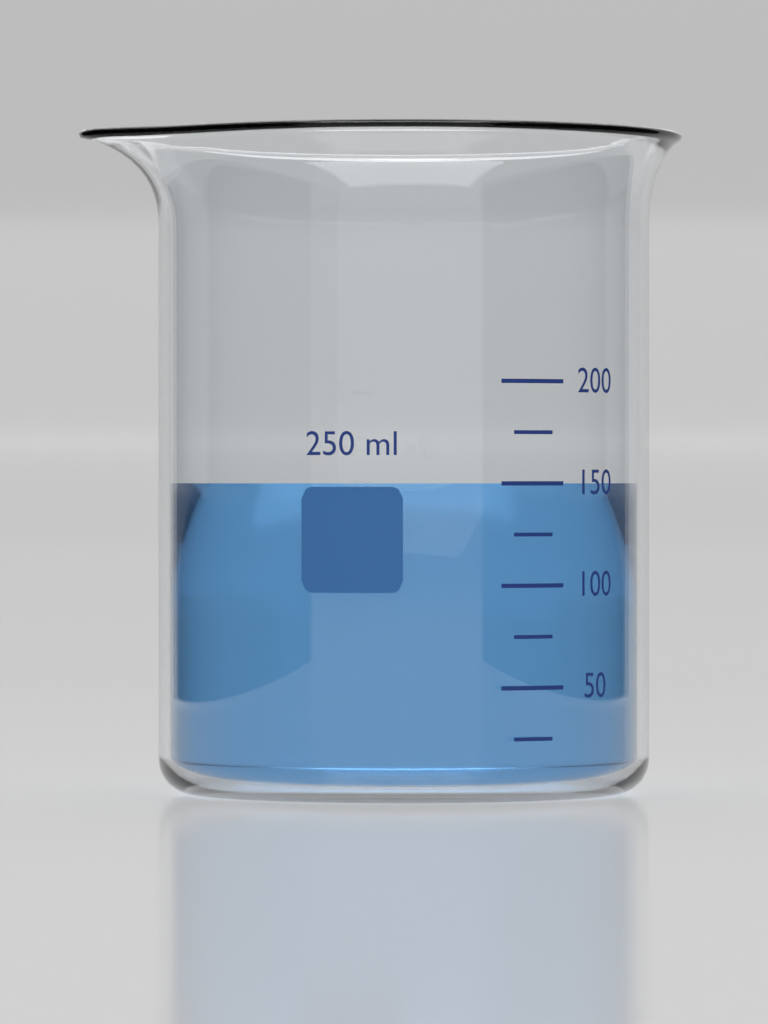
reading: 150 ml
